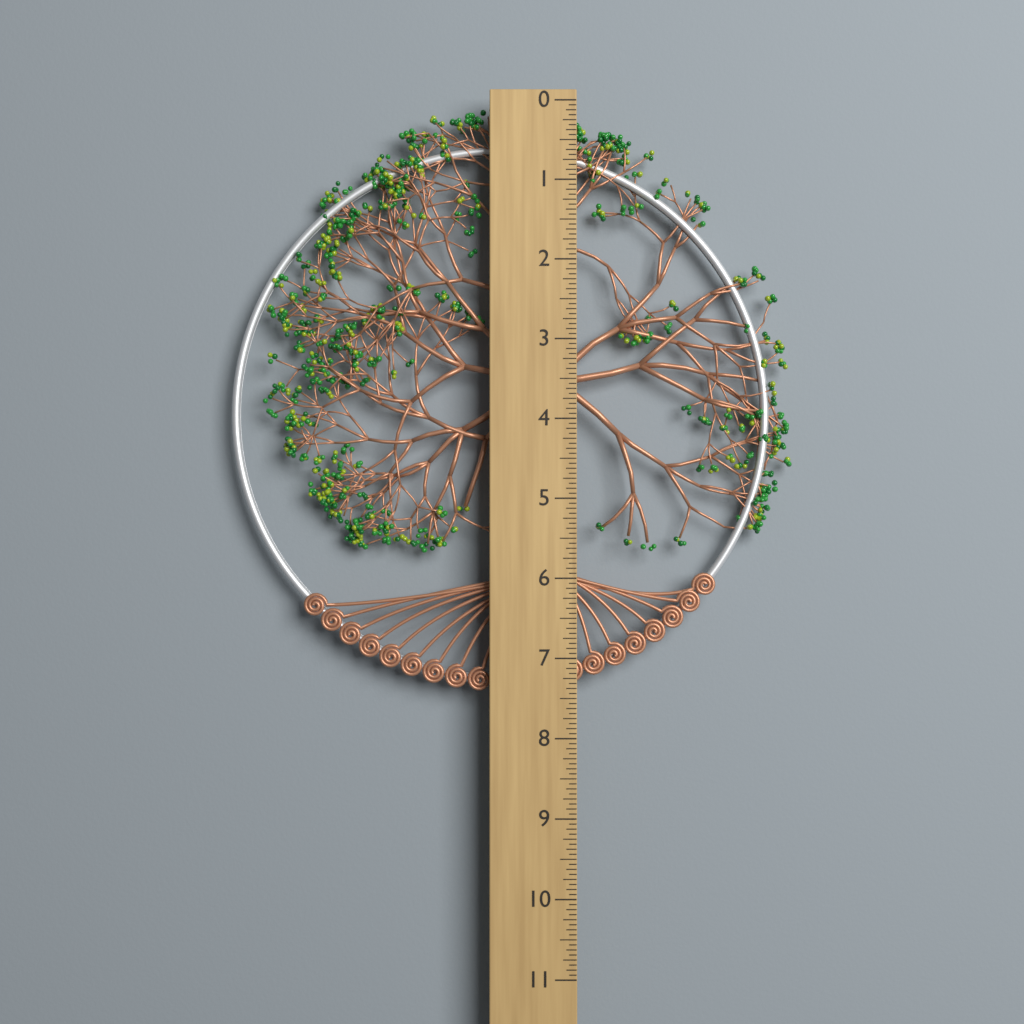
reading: 7.4375 (no unit)
